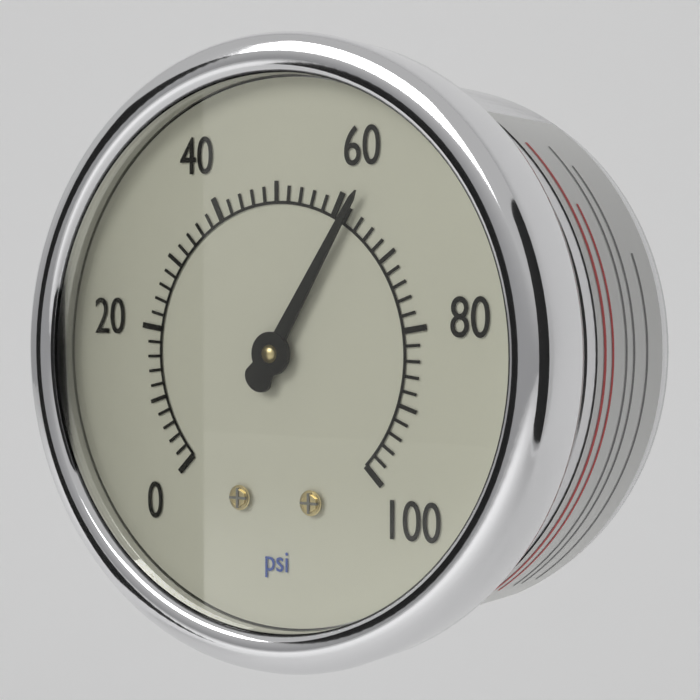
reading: 62 psi
